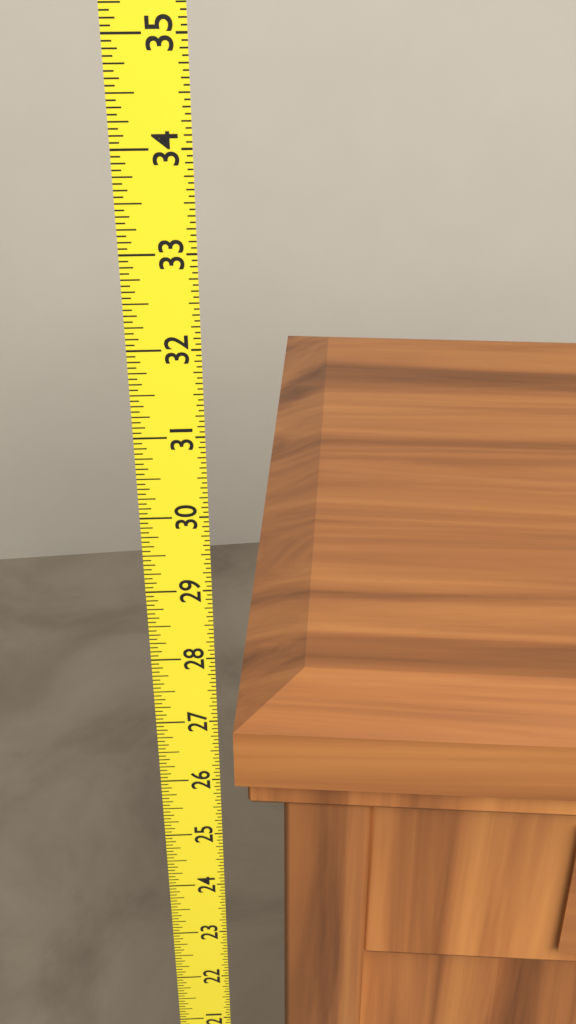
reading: 26.8750 (no unit)
